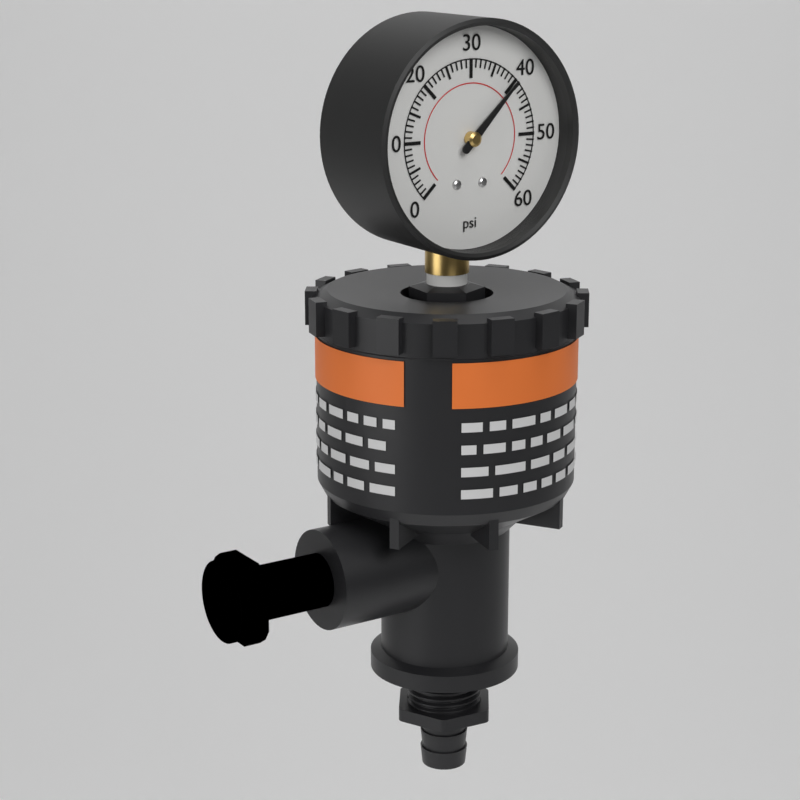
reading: 40 psi
